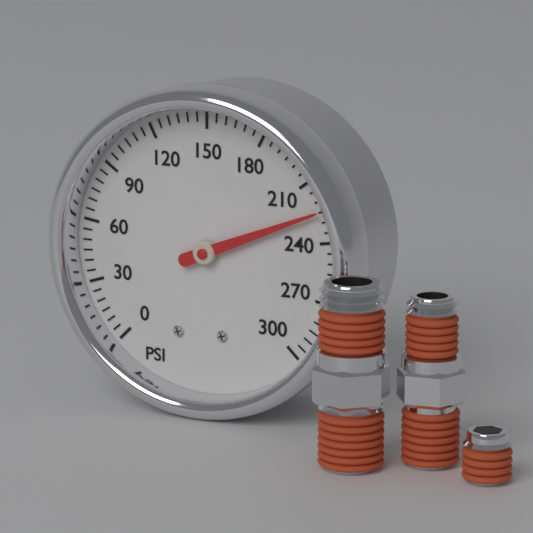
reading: 225 psi
